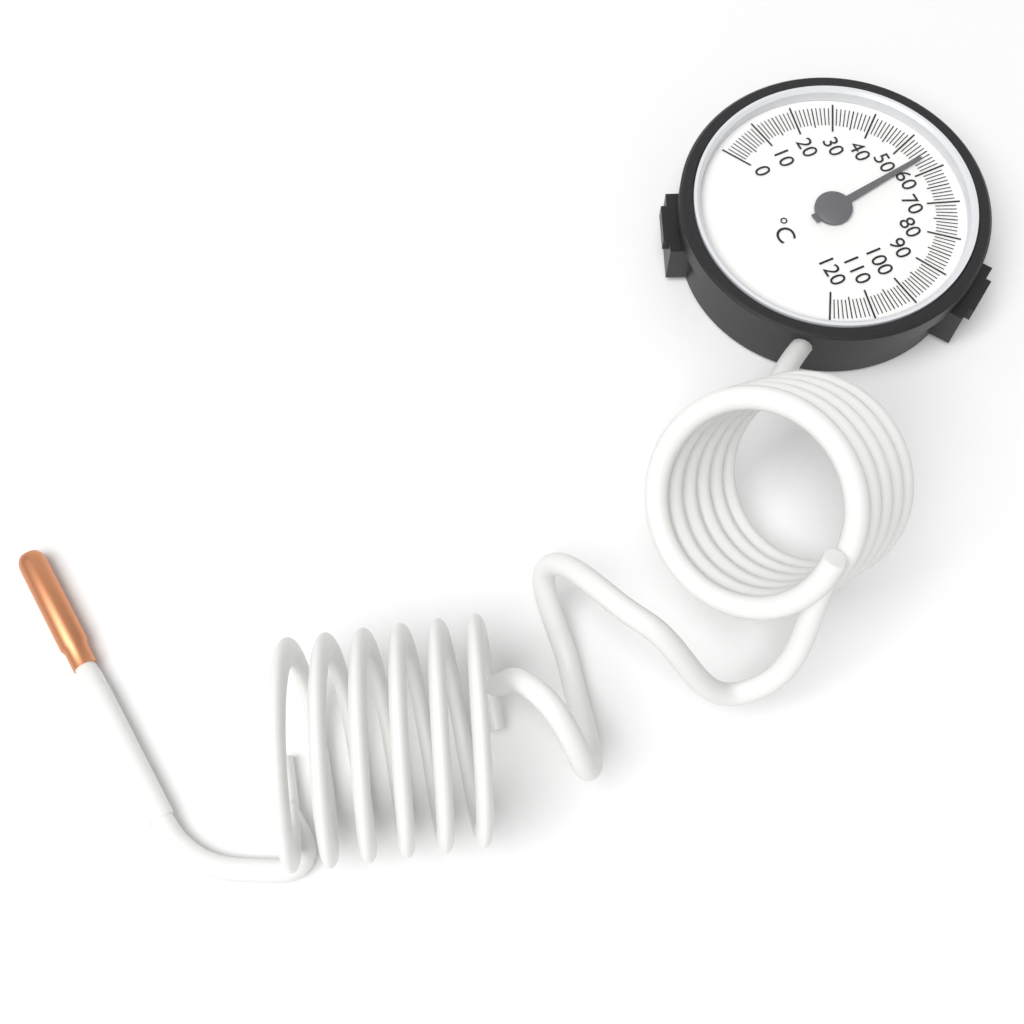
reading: 56 °C
